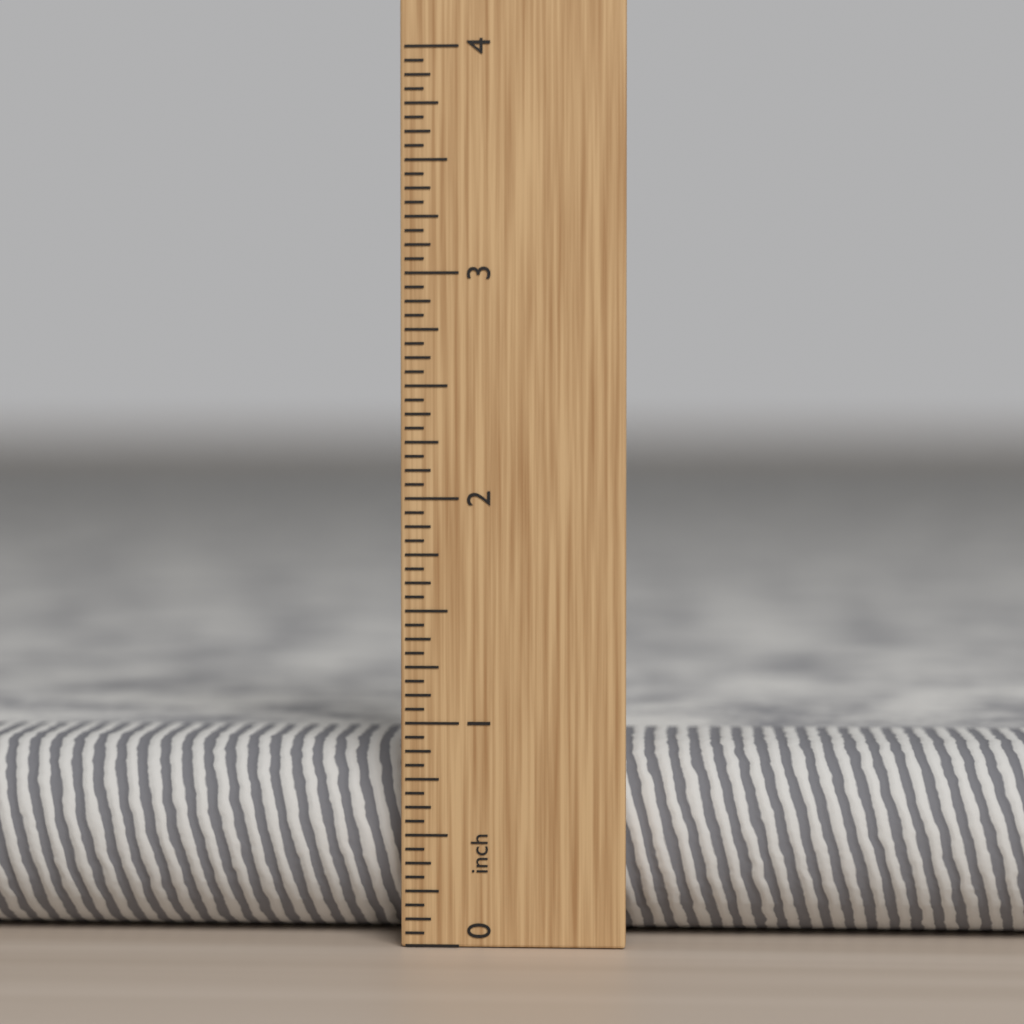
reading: 0.8750 in
